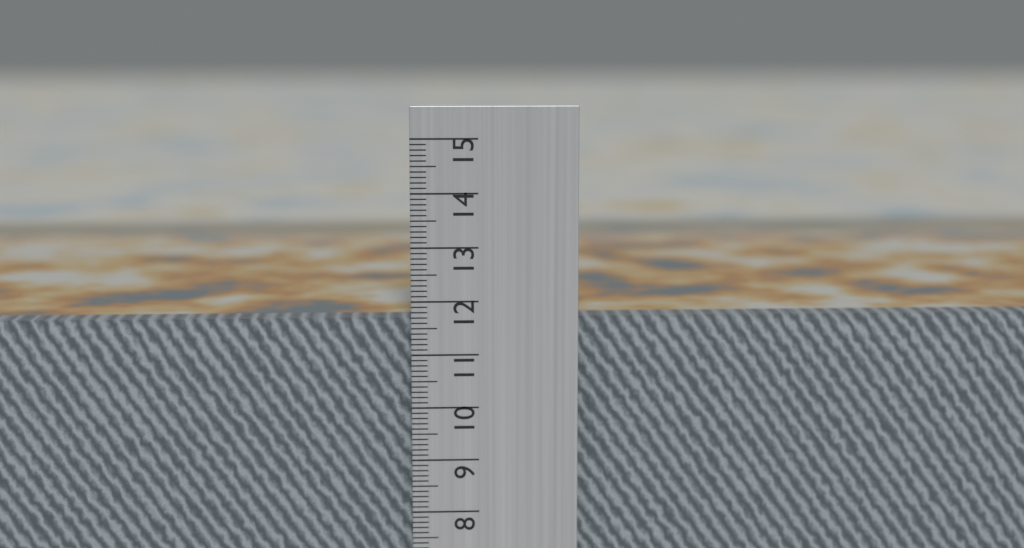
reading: 11.6 cm
